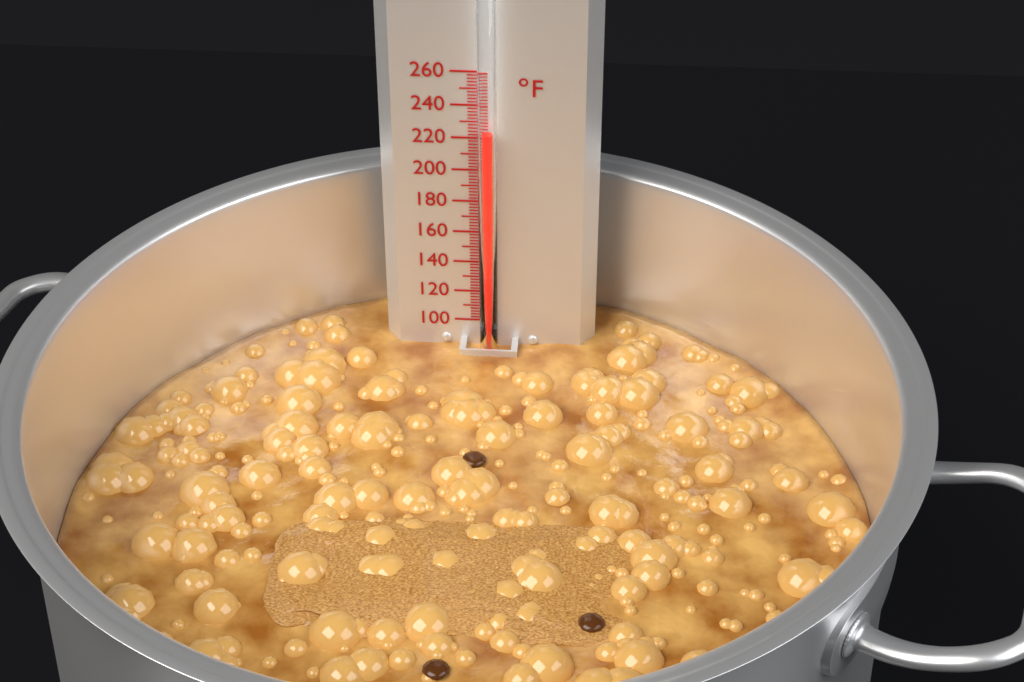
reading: 226 °F
